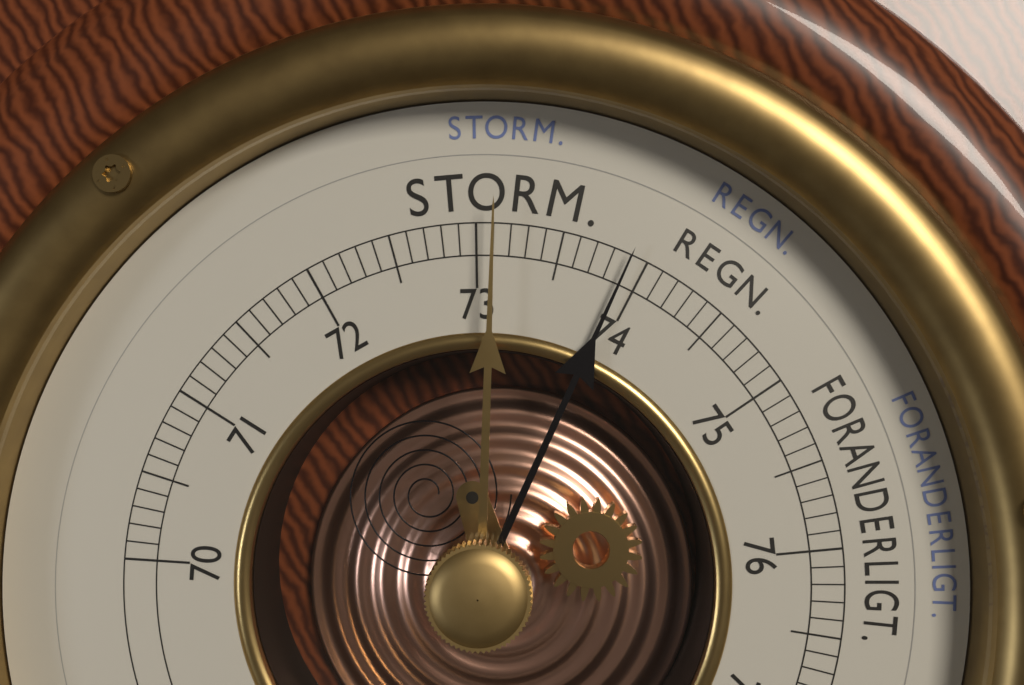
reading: 73.9 cm
